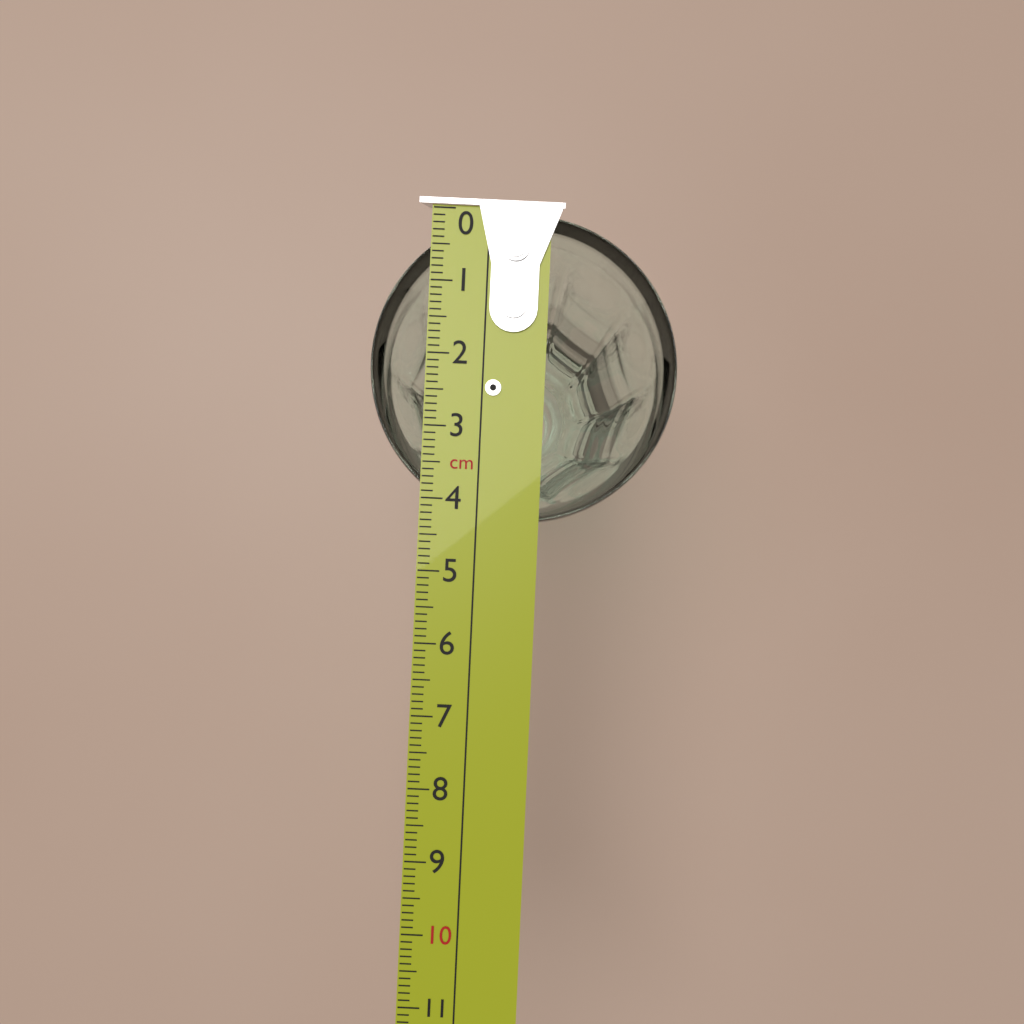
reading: 4.3 cm
